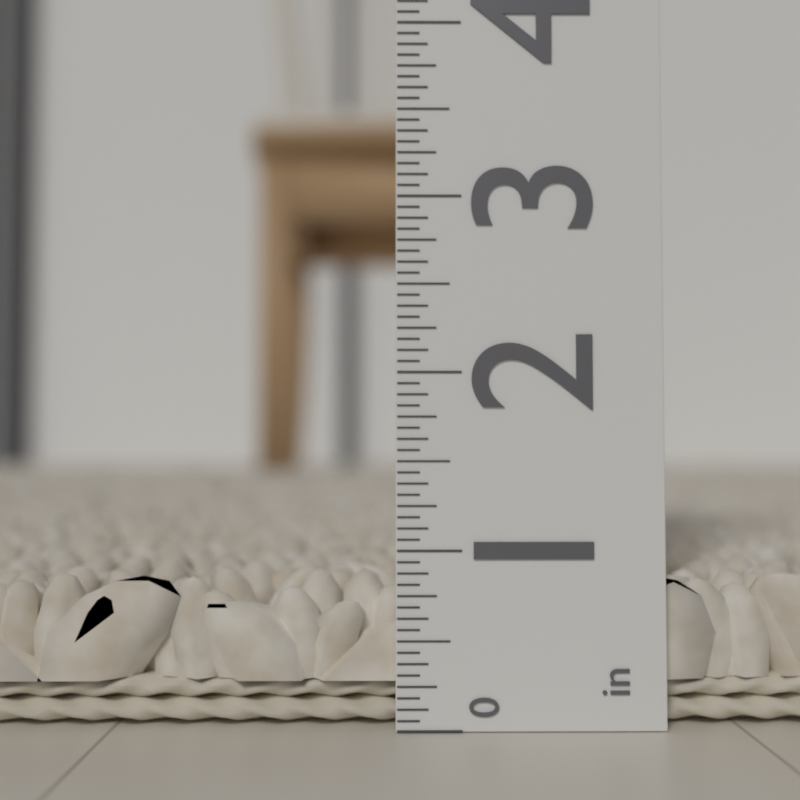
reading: 0.8750 in
